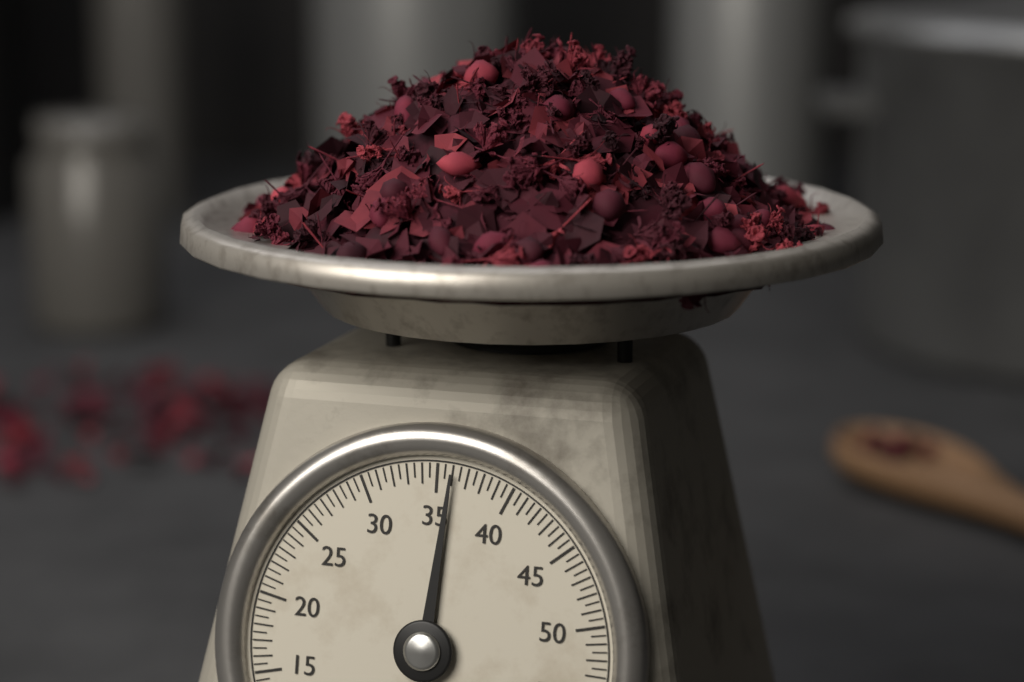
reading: 36.0 (no unit)
